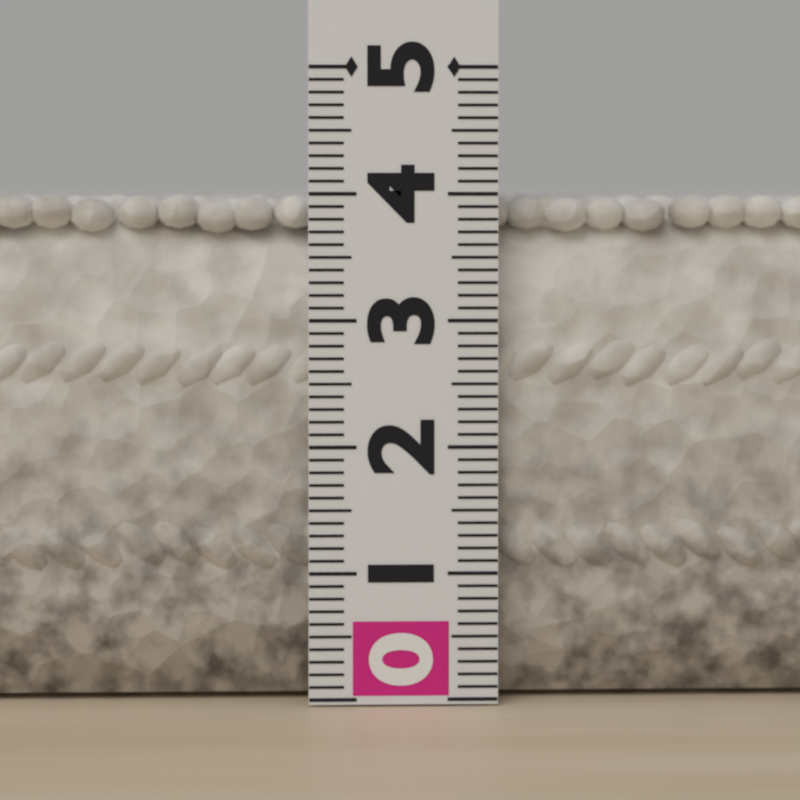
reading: 4.0 (no unit)
